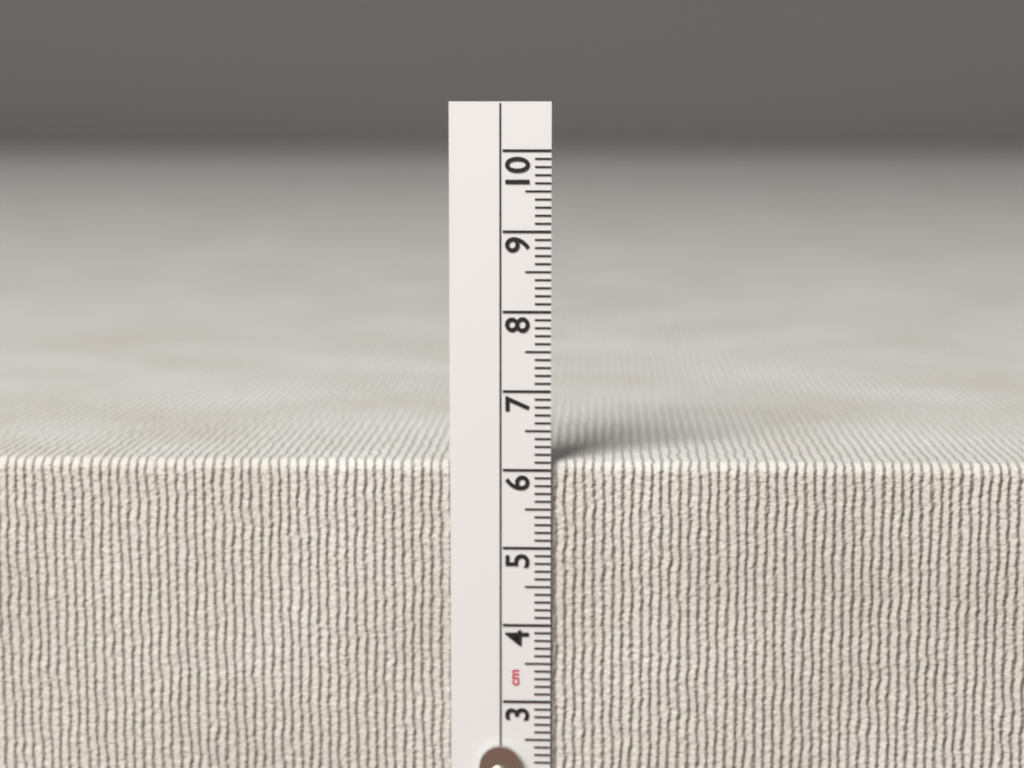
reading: 6.1 cm
